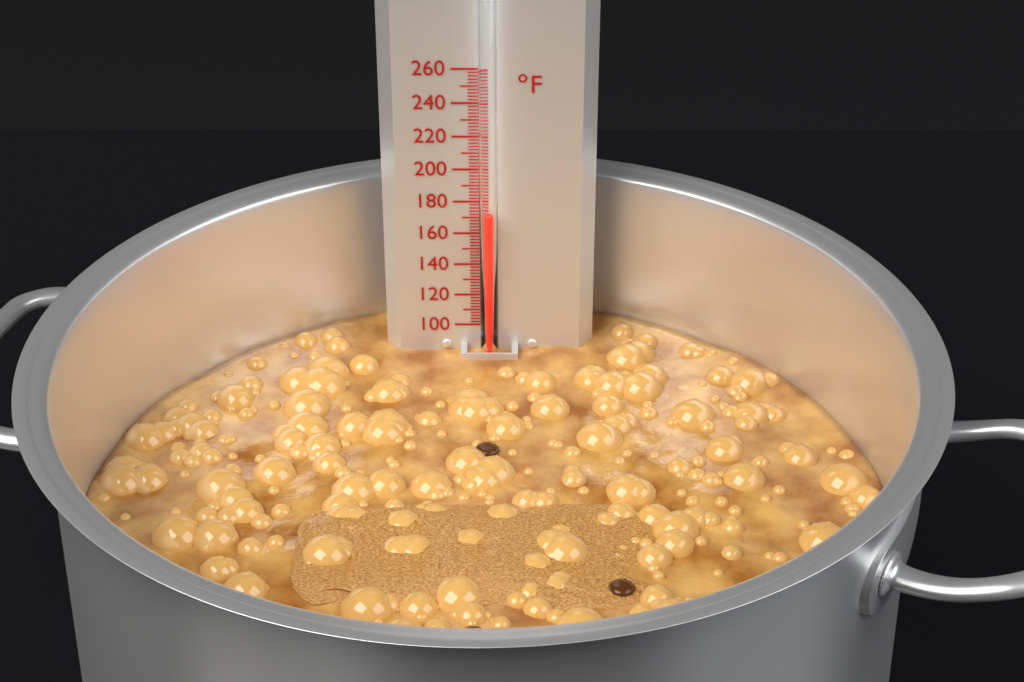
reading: 174 °F
